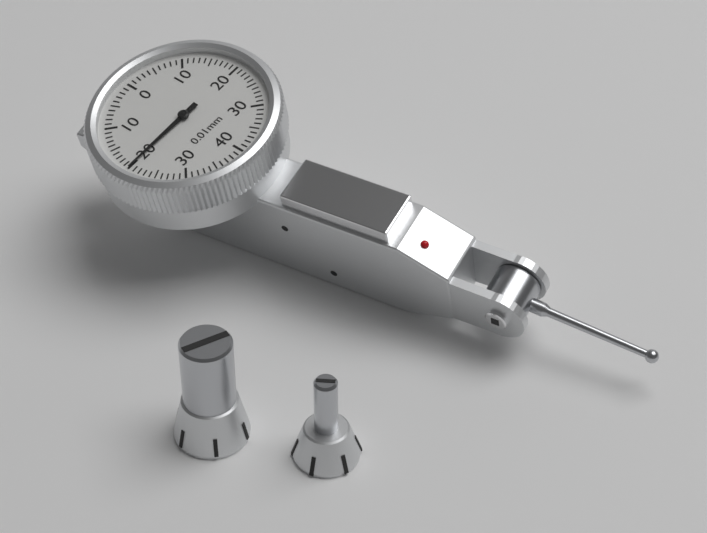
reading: 0.20 mm
